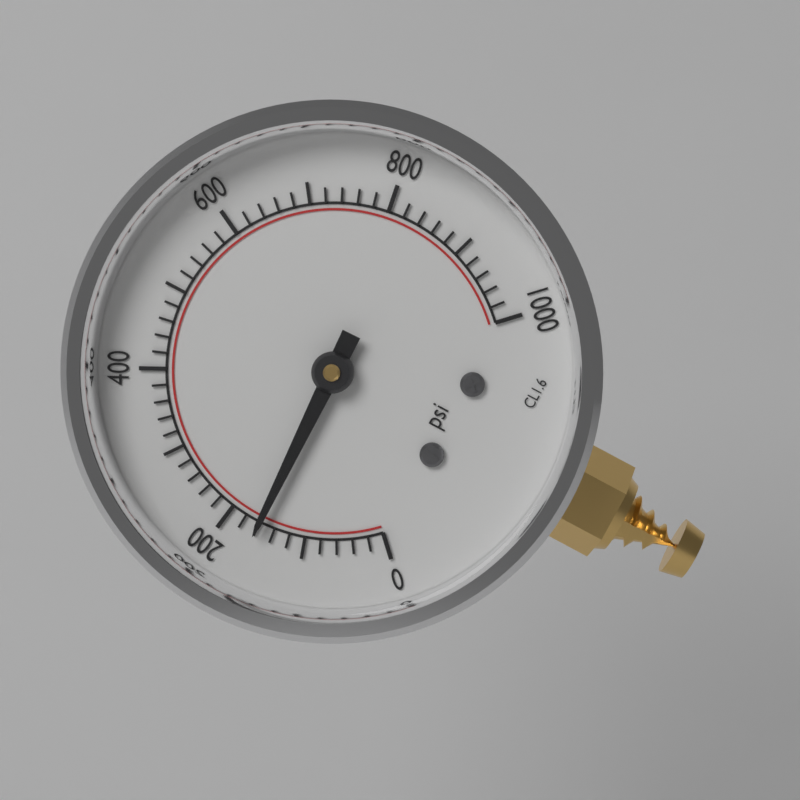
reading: 160 psi
